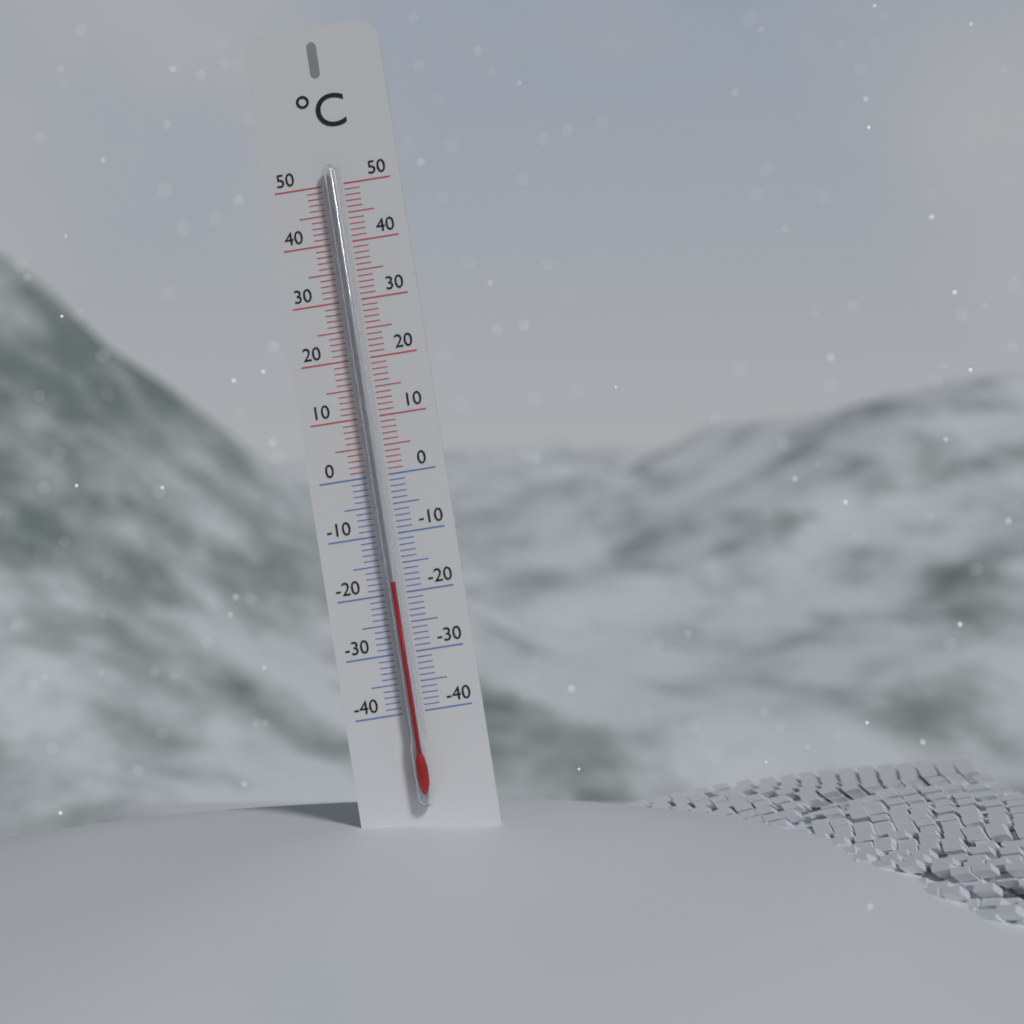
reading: -18 °C
